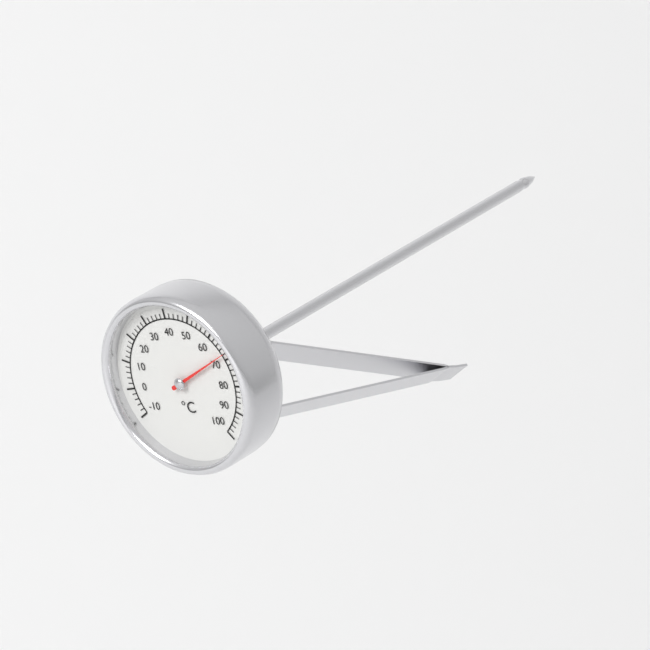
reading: 68 °C
